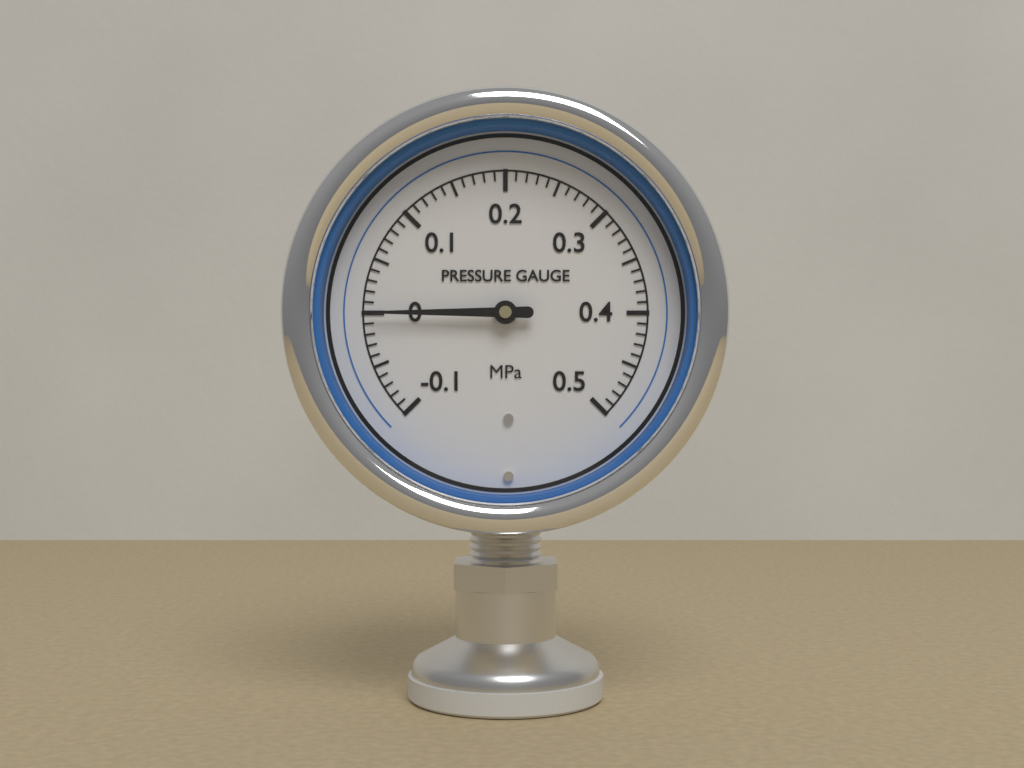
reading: 0.00 MPa
